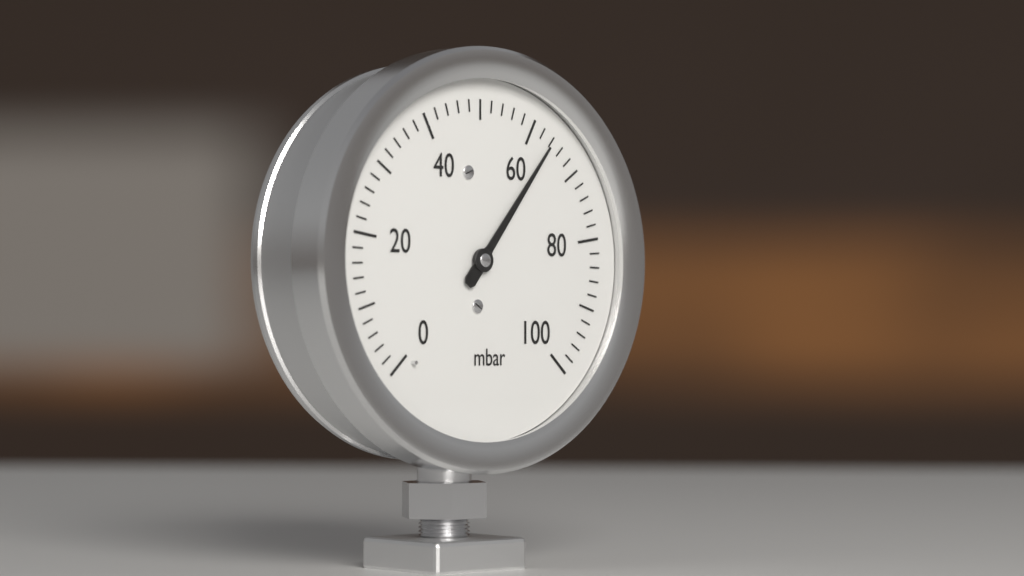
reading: 64 mbar
